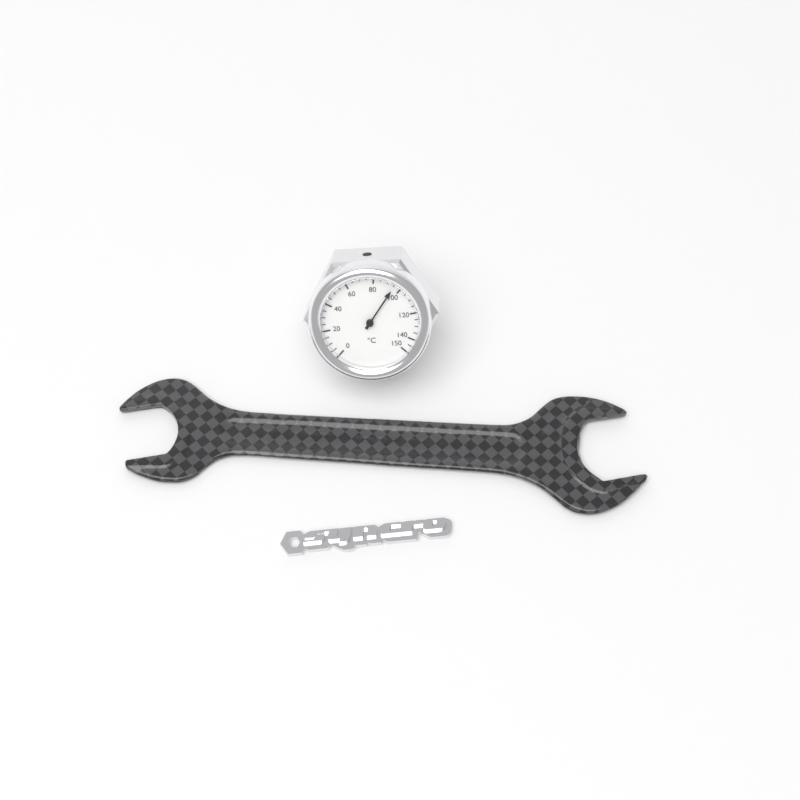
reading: 95 °C
